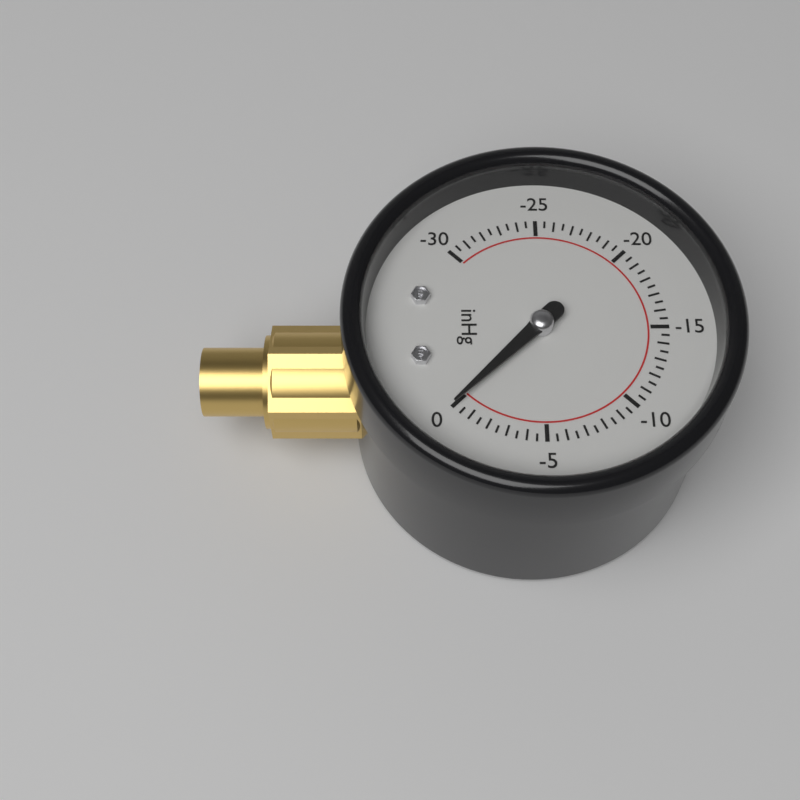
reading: 0.0 inHg
